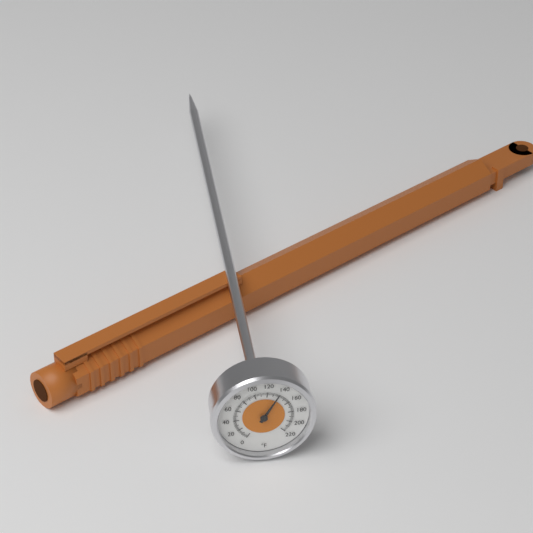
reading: 138 °F
